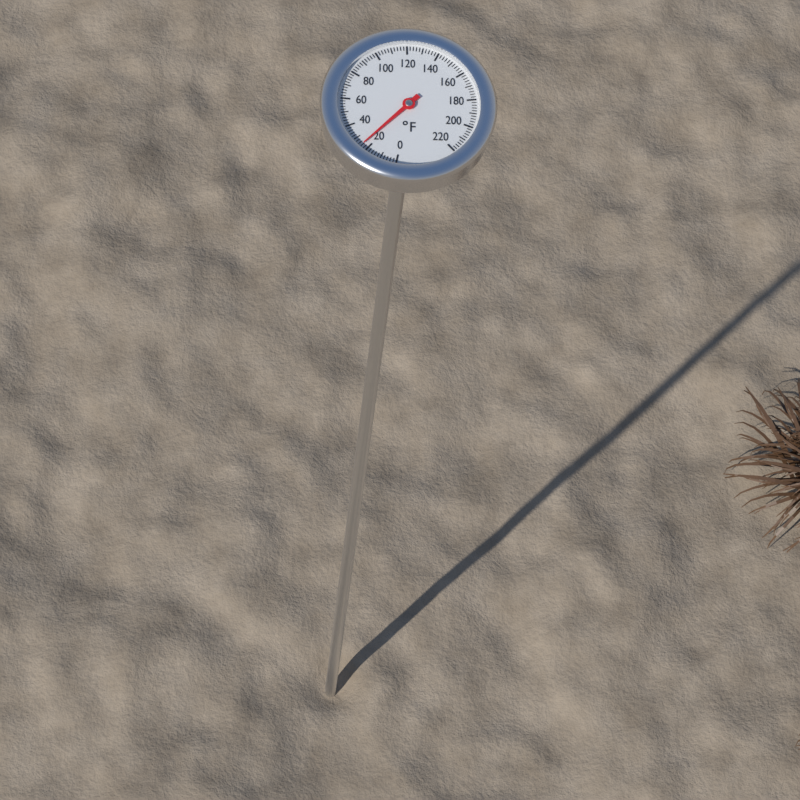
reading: 24 °F
